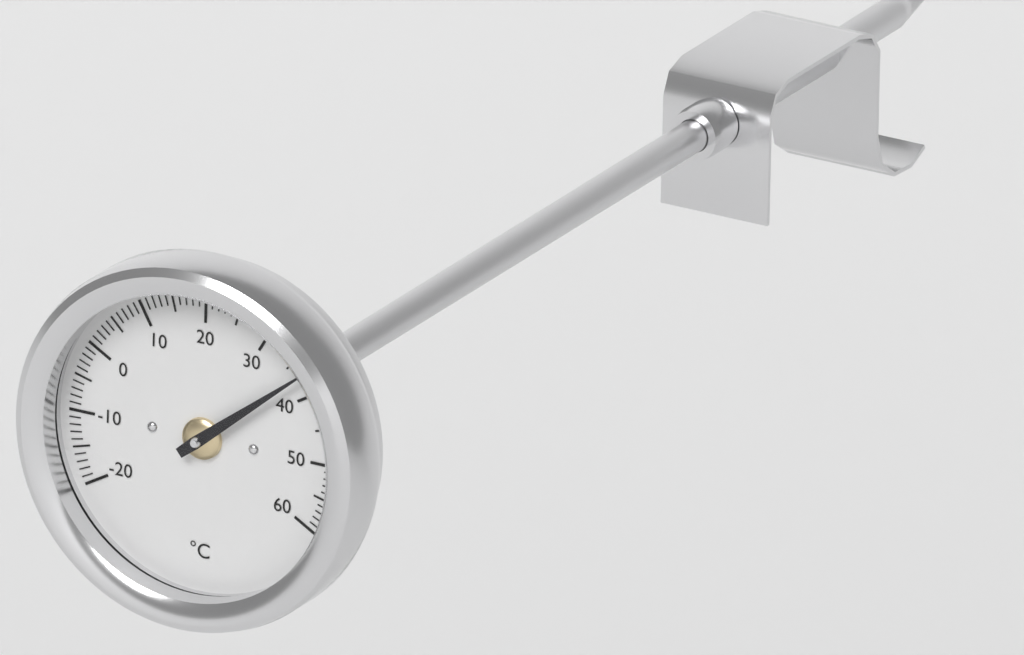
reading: 37 °C
